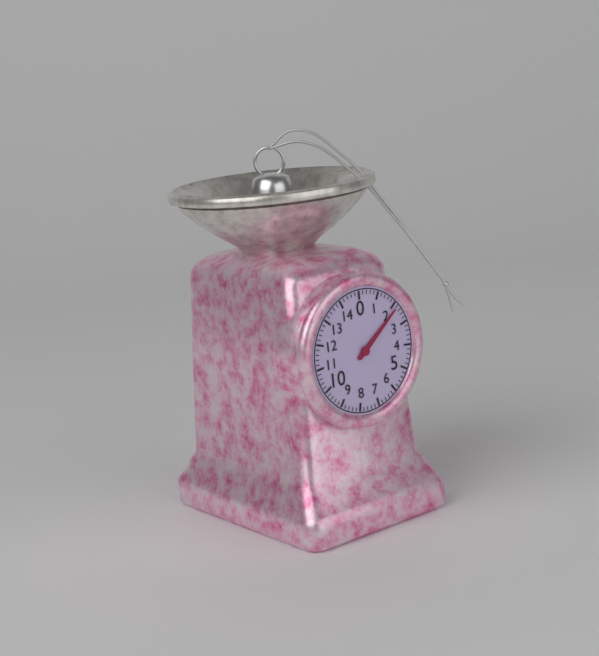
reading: 2.2 (no unit)
